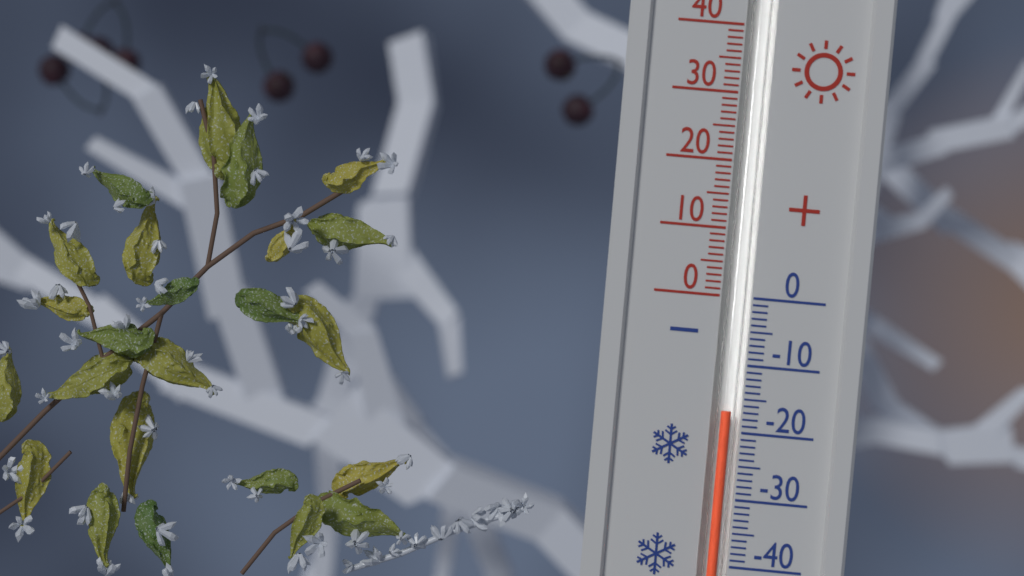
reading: -17 (no unit)
